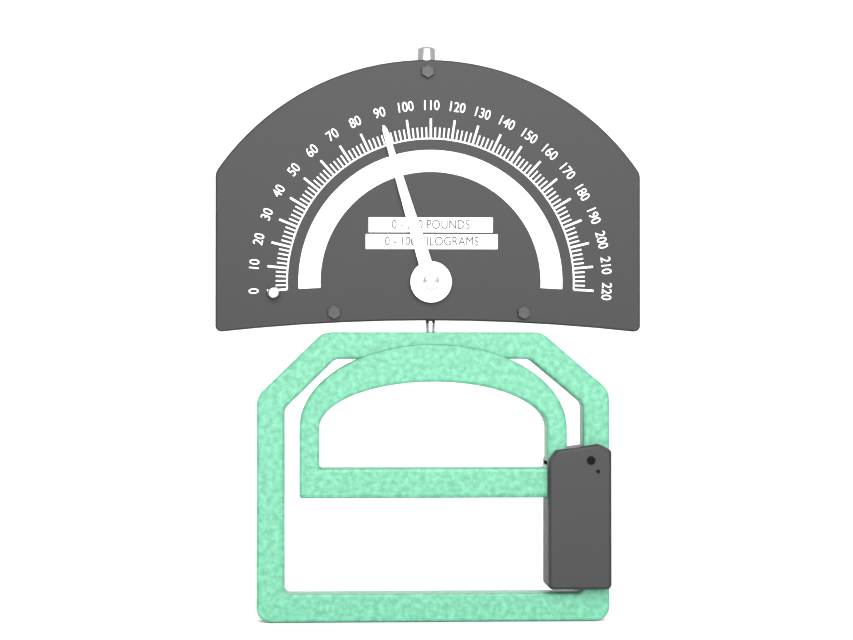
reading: 90 lb
